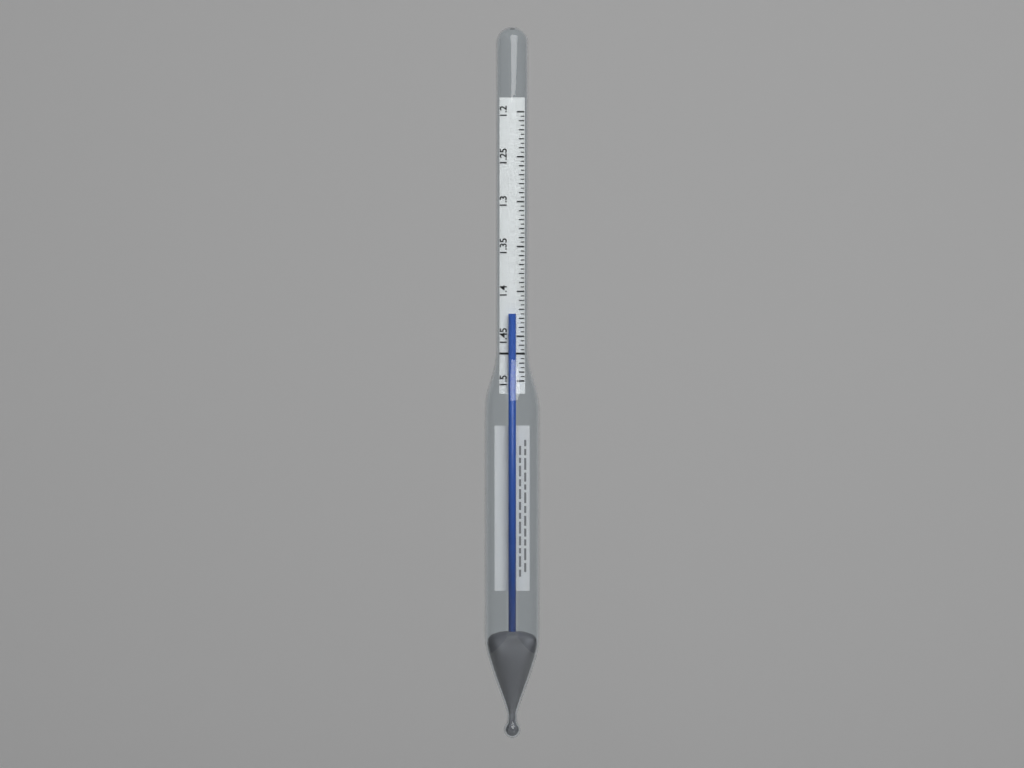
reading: 1.425 (no unit)
